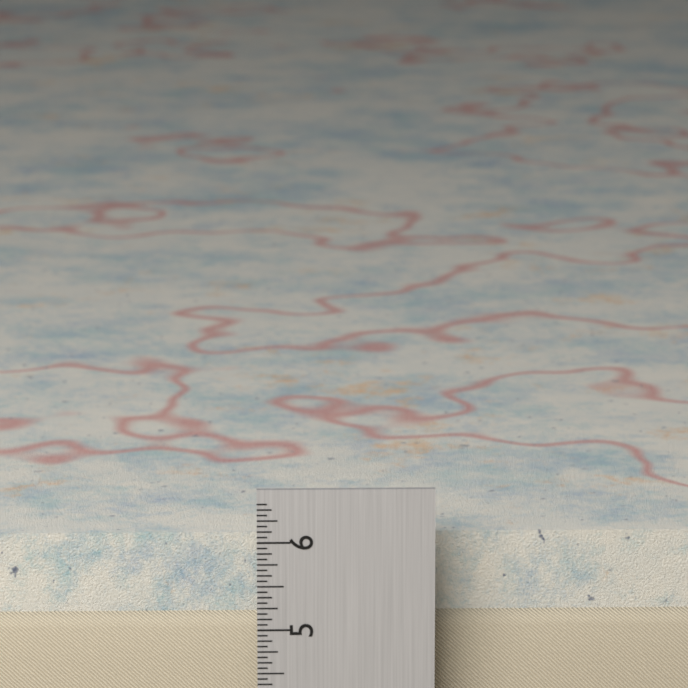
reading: 5.9375 in
